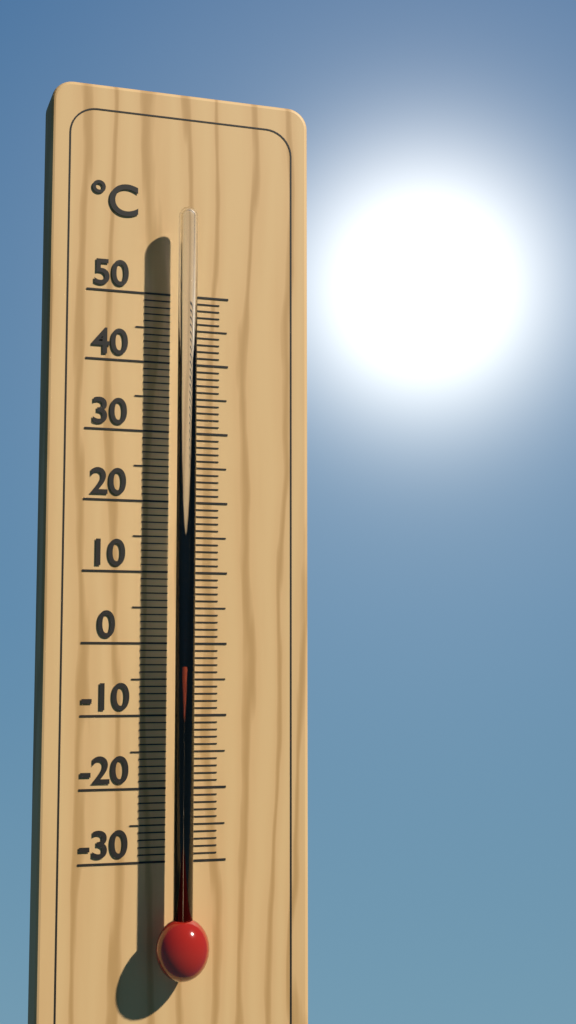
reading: -3 °C
